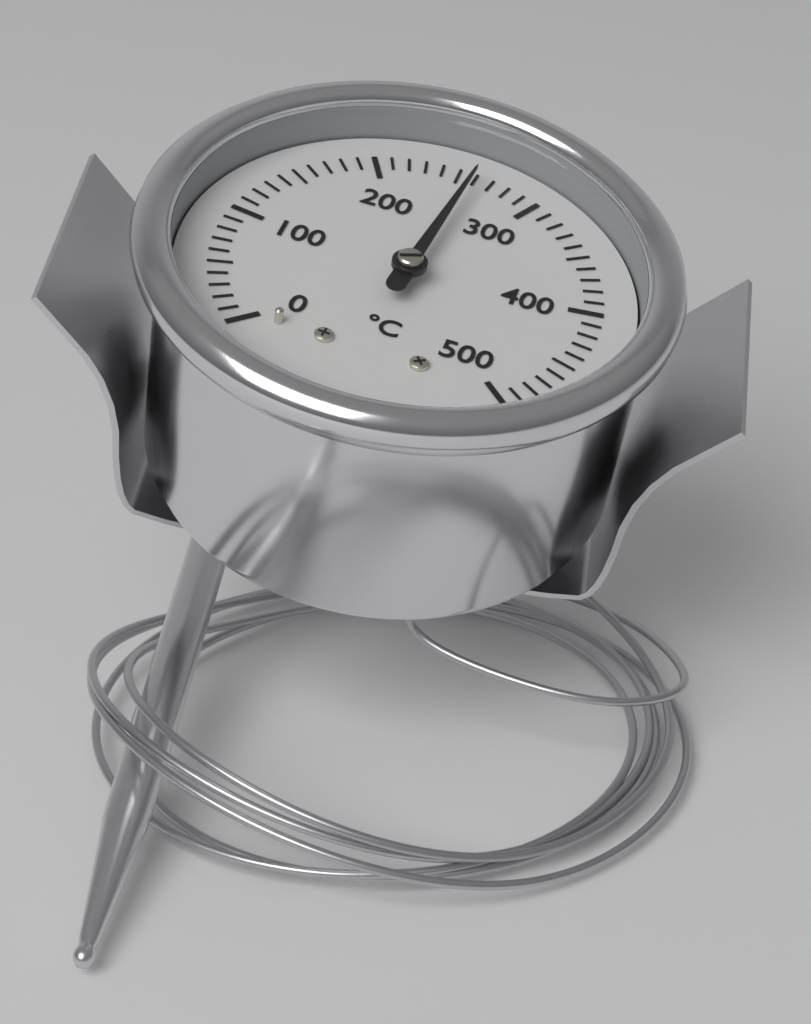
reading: 260 °C
